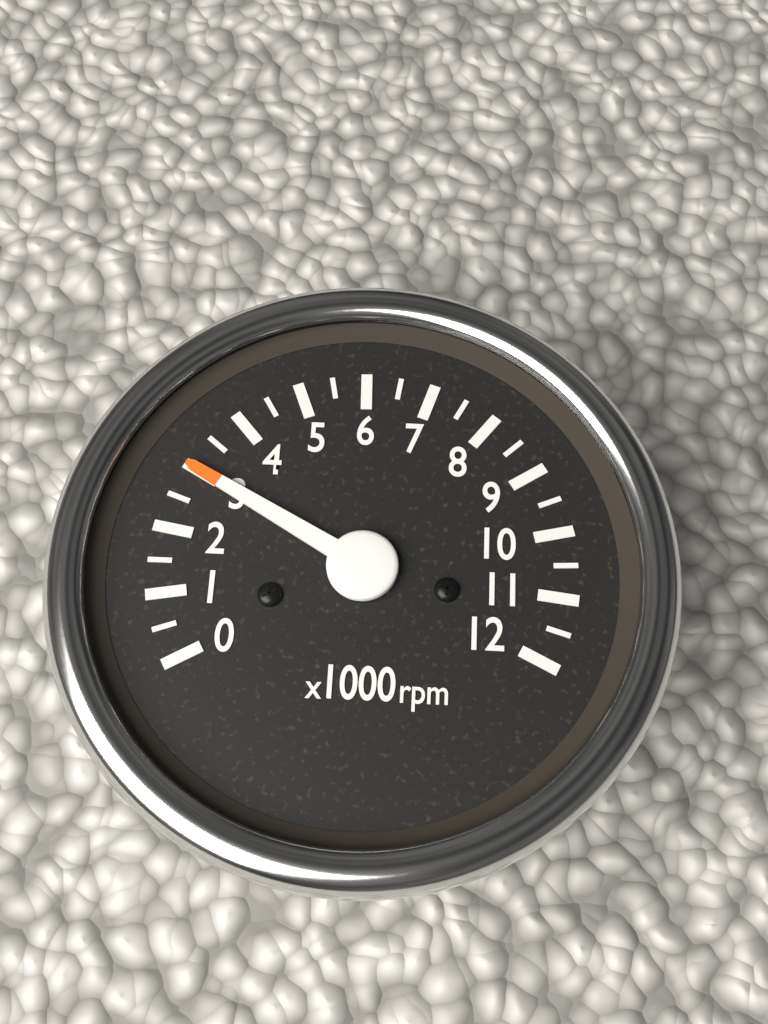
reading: 3000 rpm
